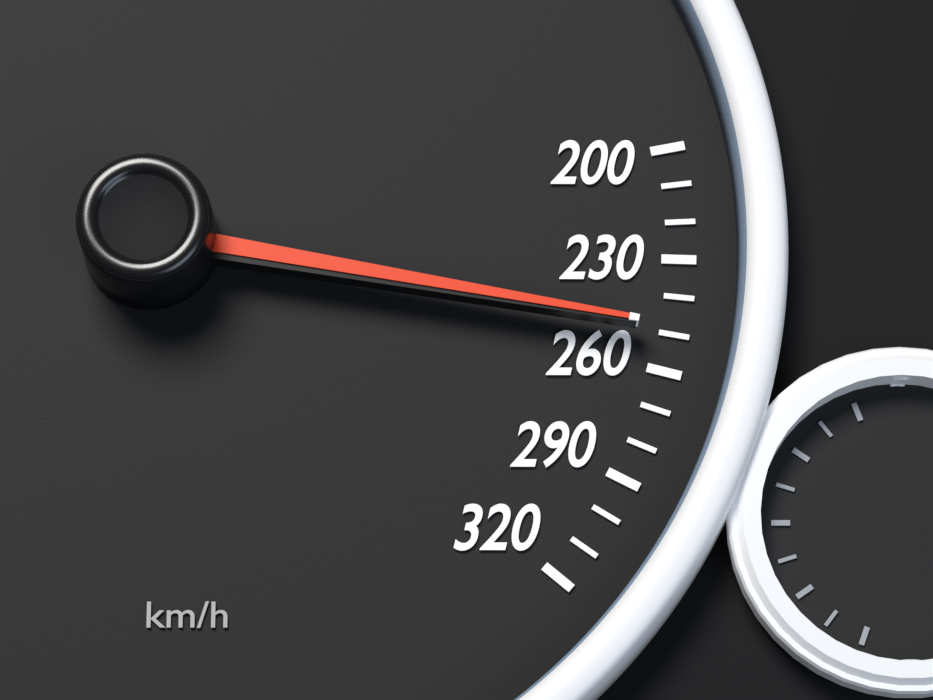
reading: 250 km/h
